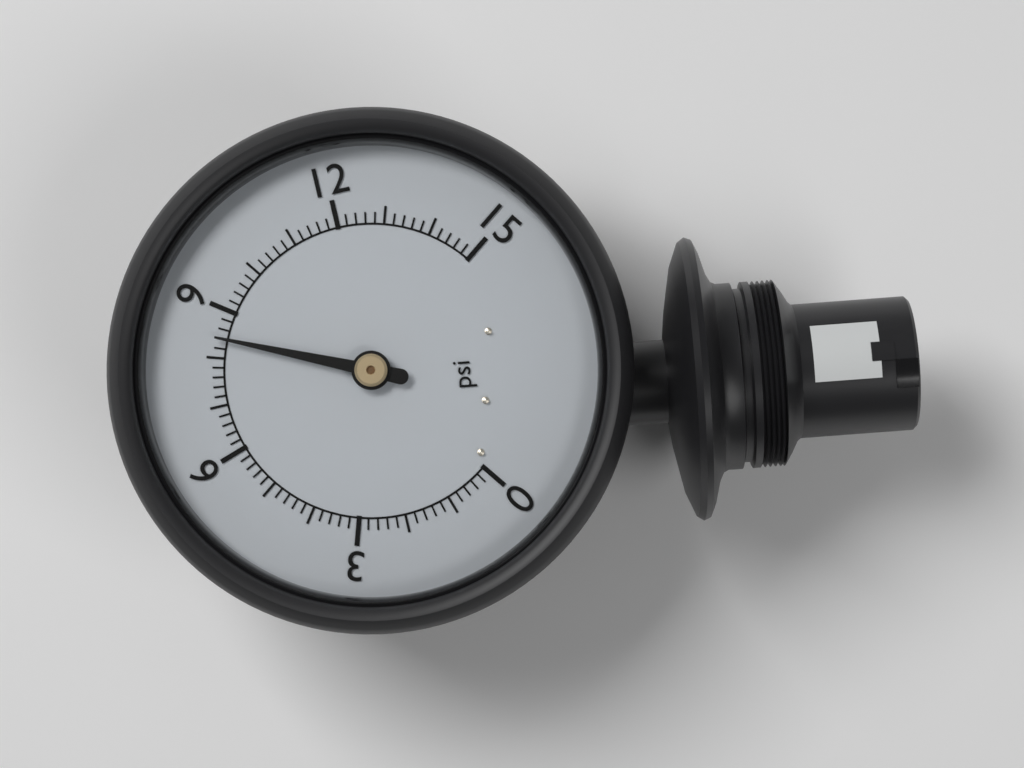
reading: 8.4 psi
